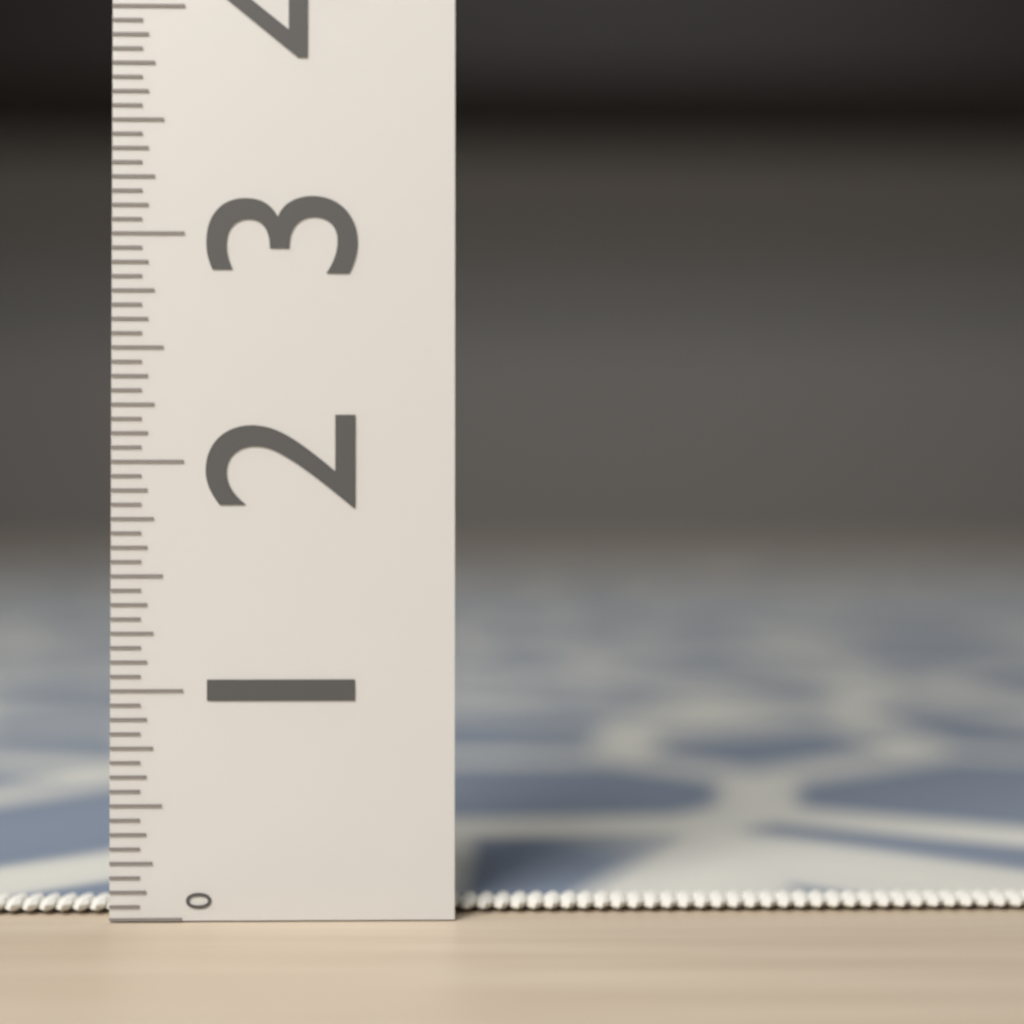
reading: 0.0625 (no unit)
